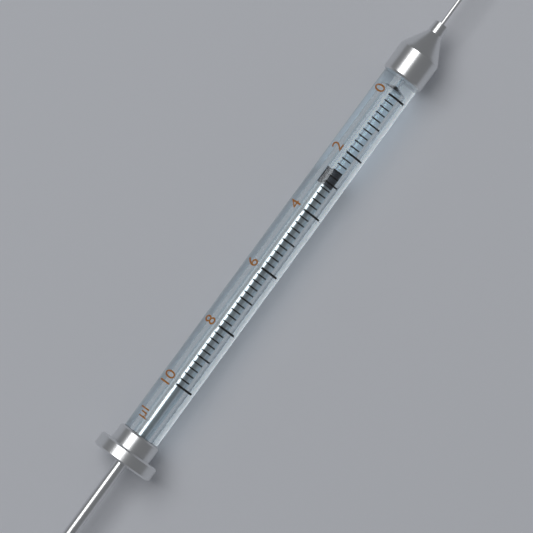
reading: 2.6 µl
